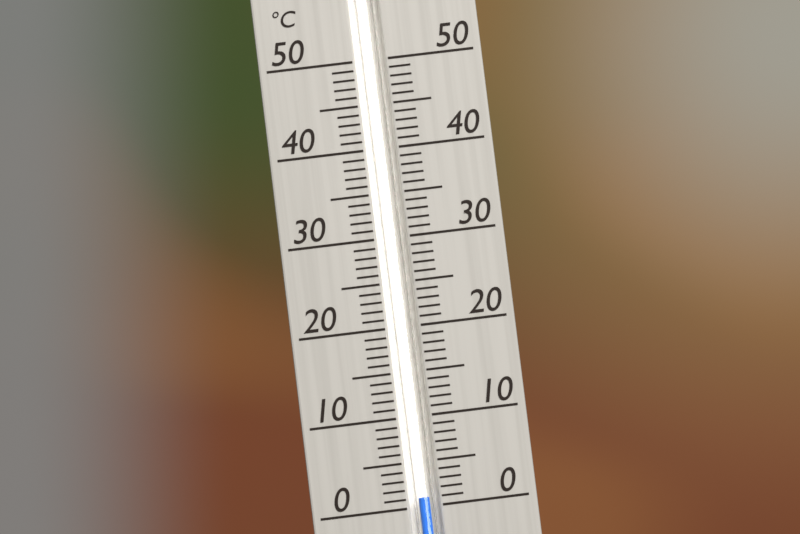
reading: 1 °C
